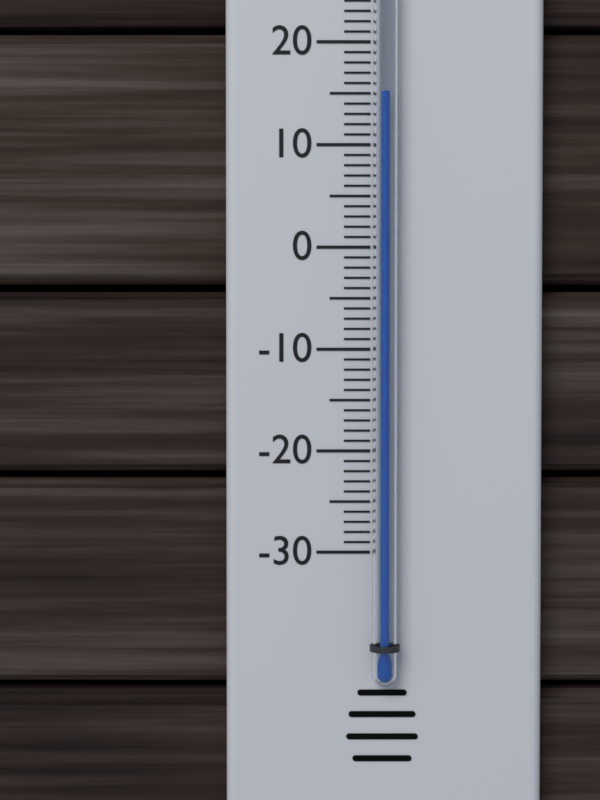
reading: 15 °C
